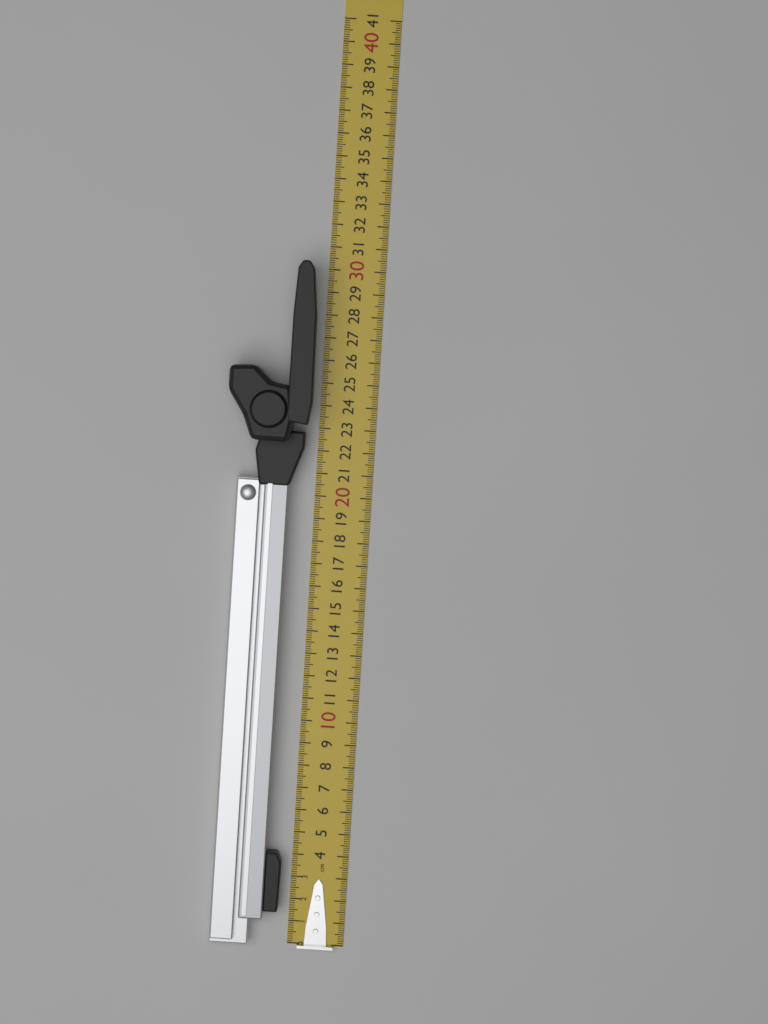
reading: 30.2 cm
